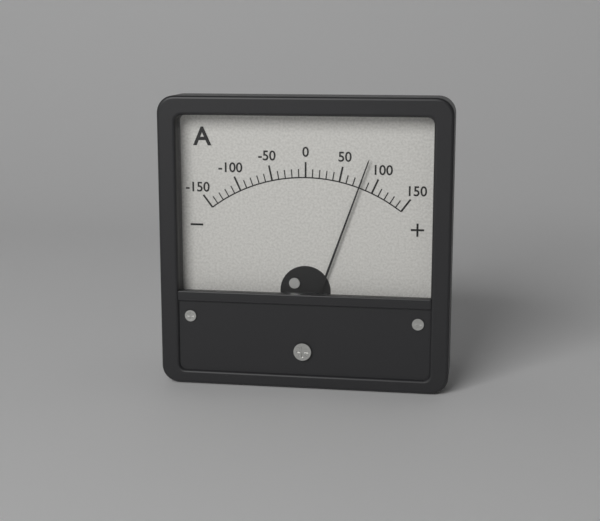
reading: 80 A
